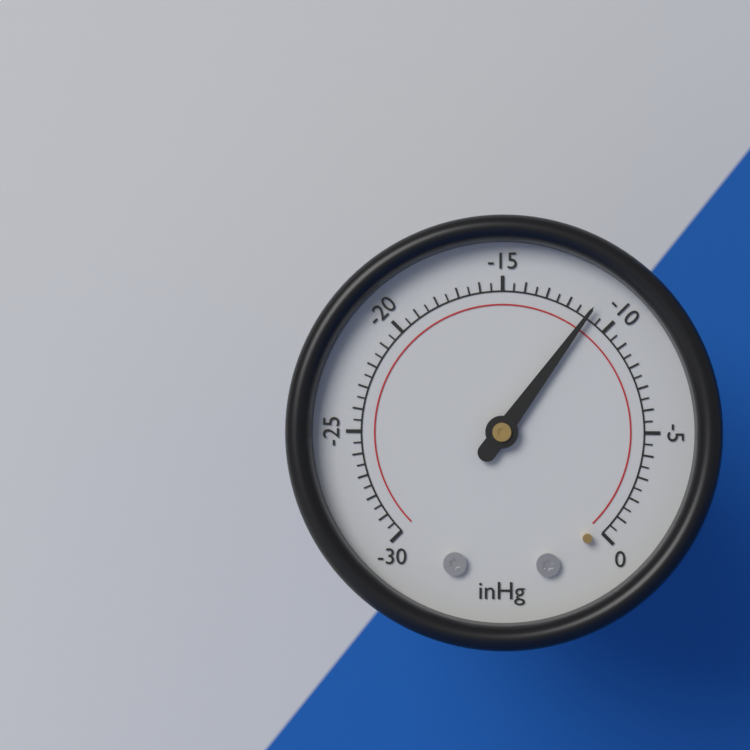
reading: -11.0 inHg
